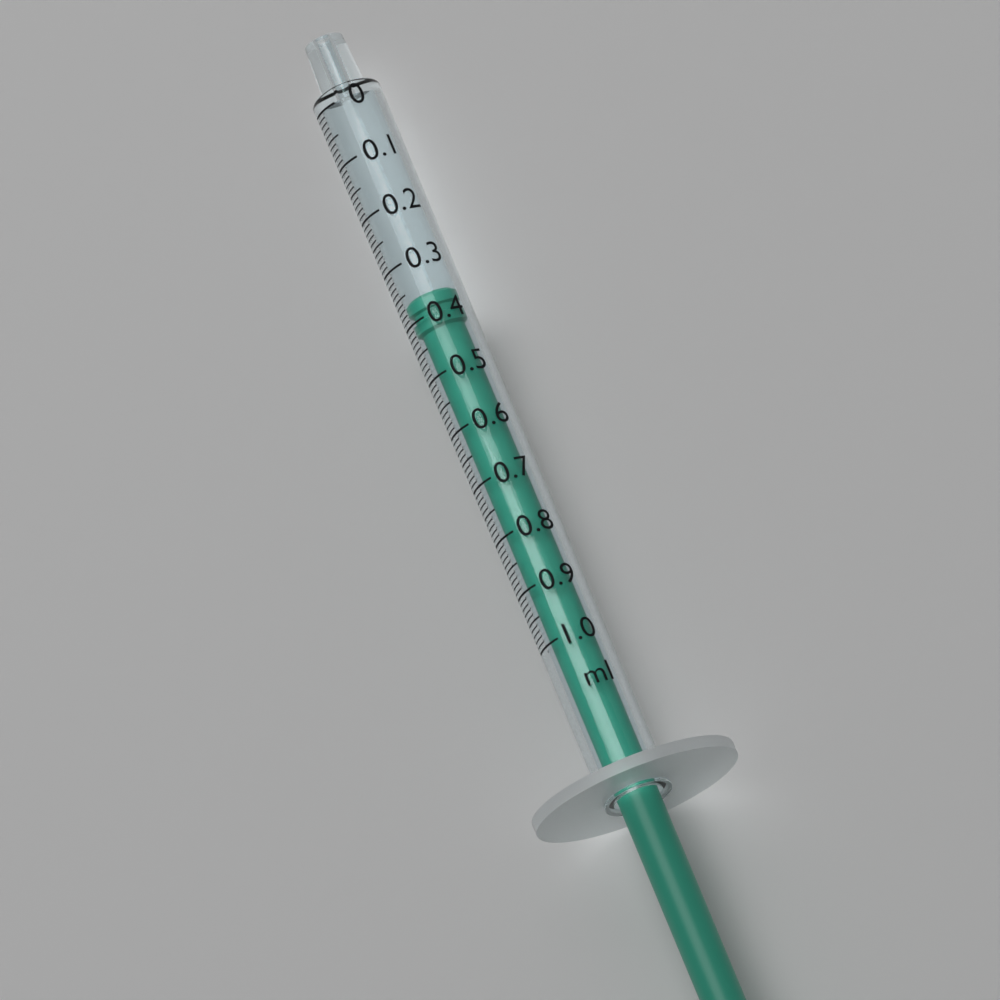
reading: 0.36 ml
